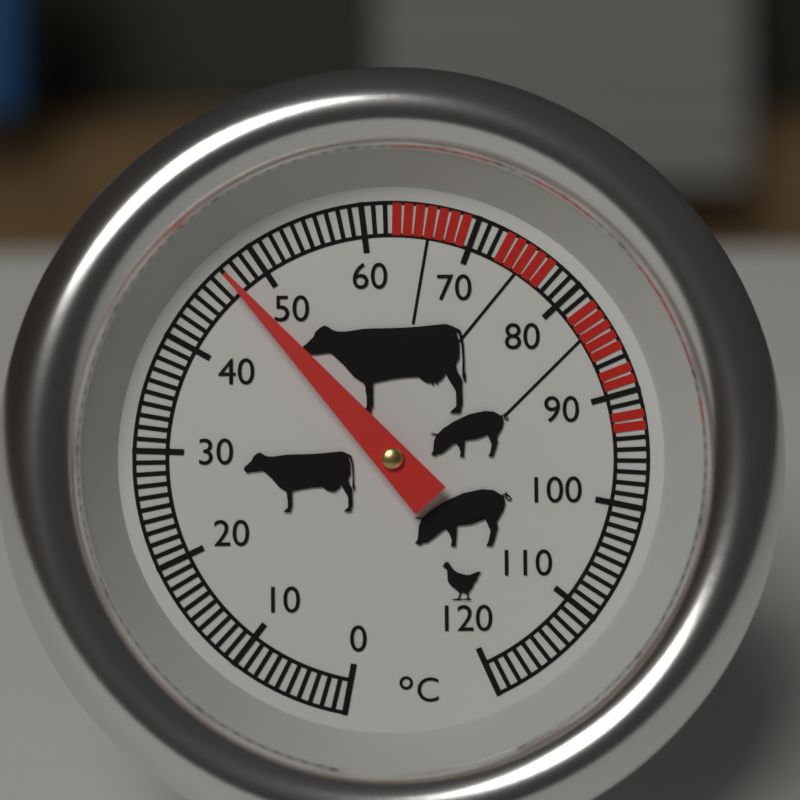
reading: 47 °C
